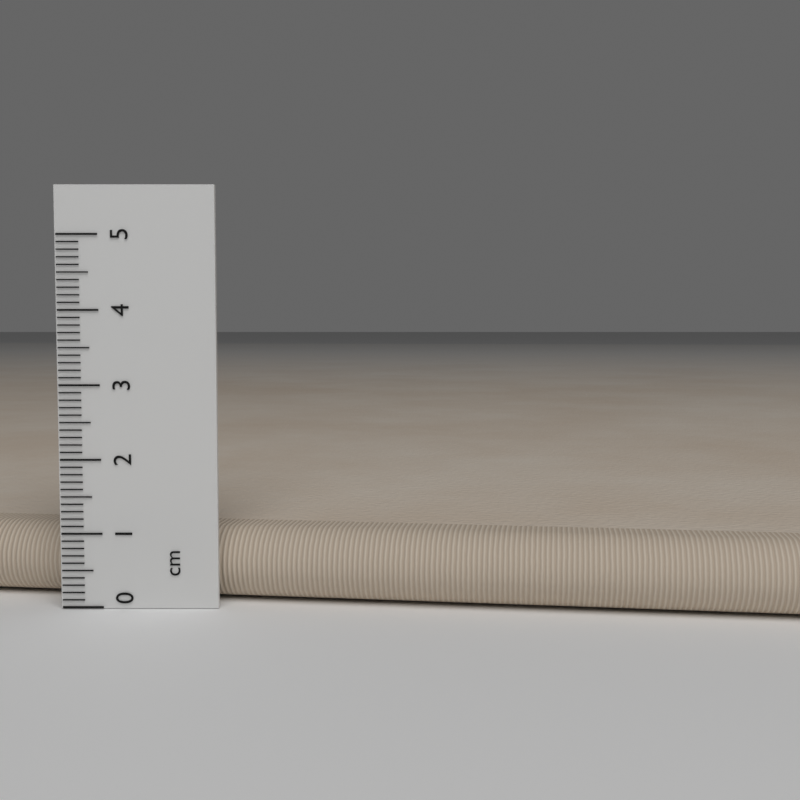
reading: 1.0 cm
